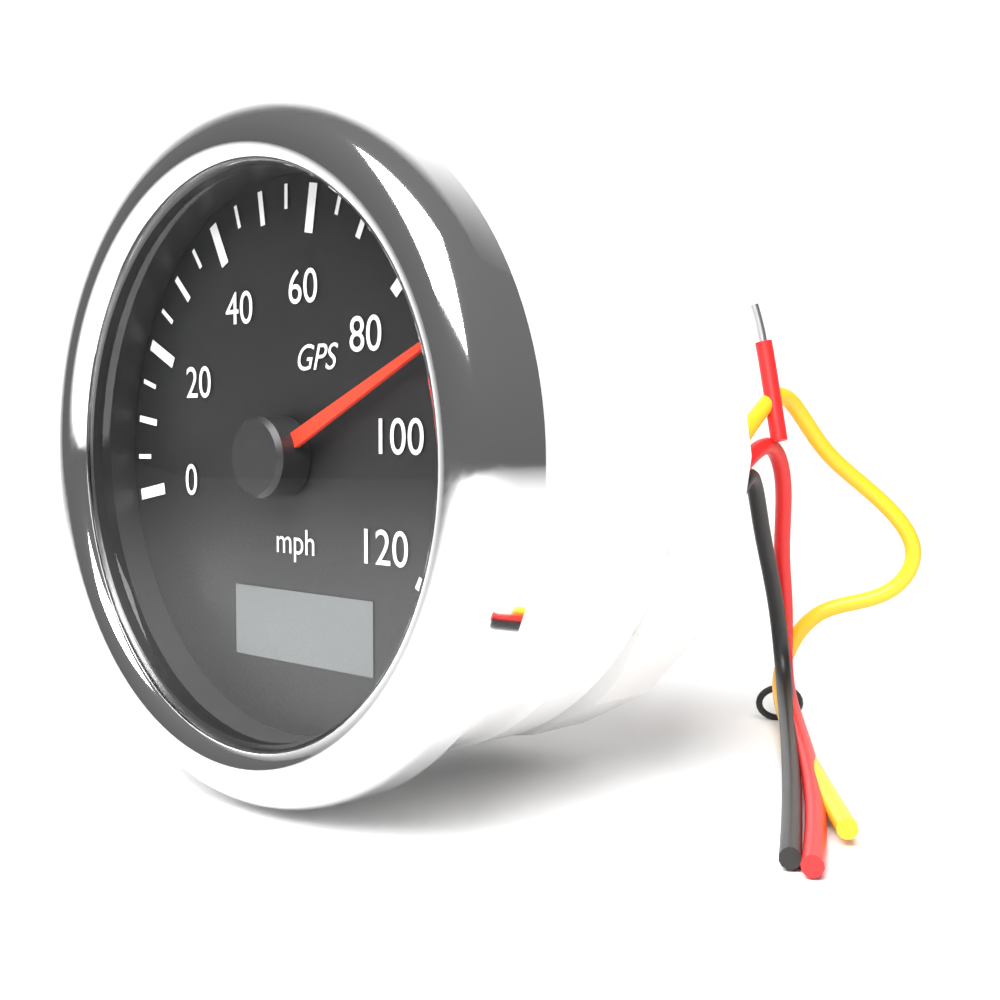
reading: 90 mph
